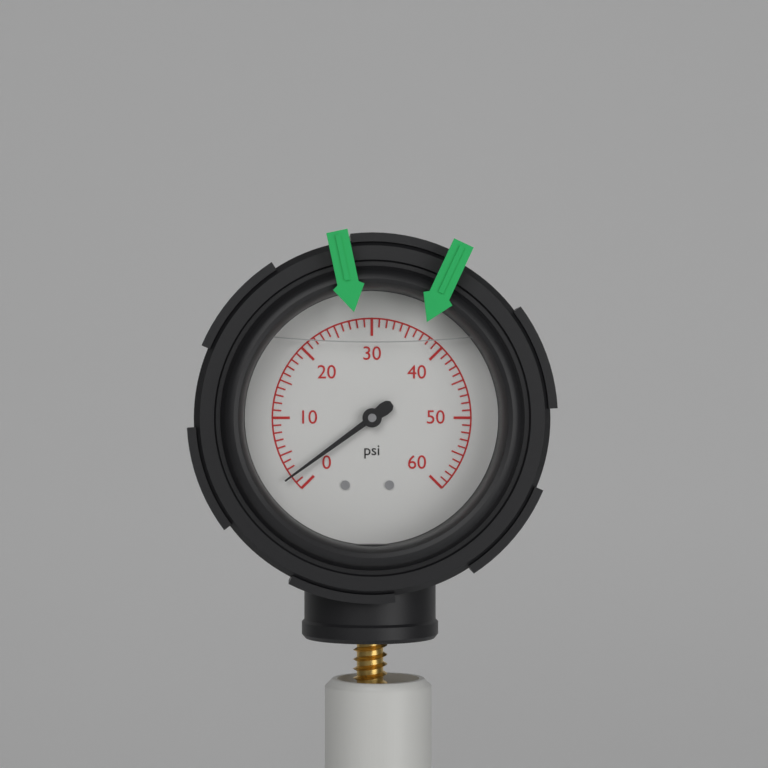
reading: 2 psi
